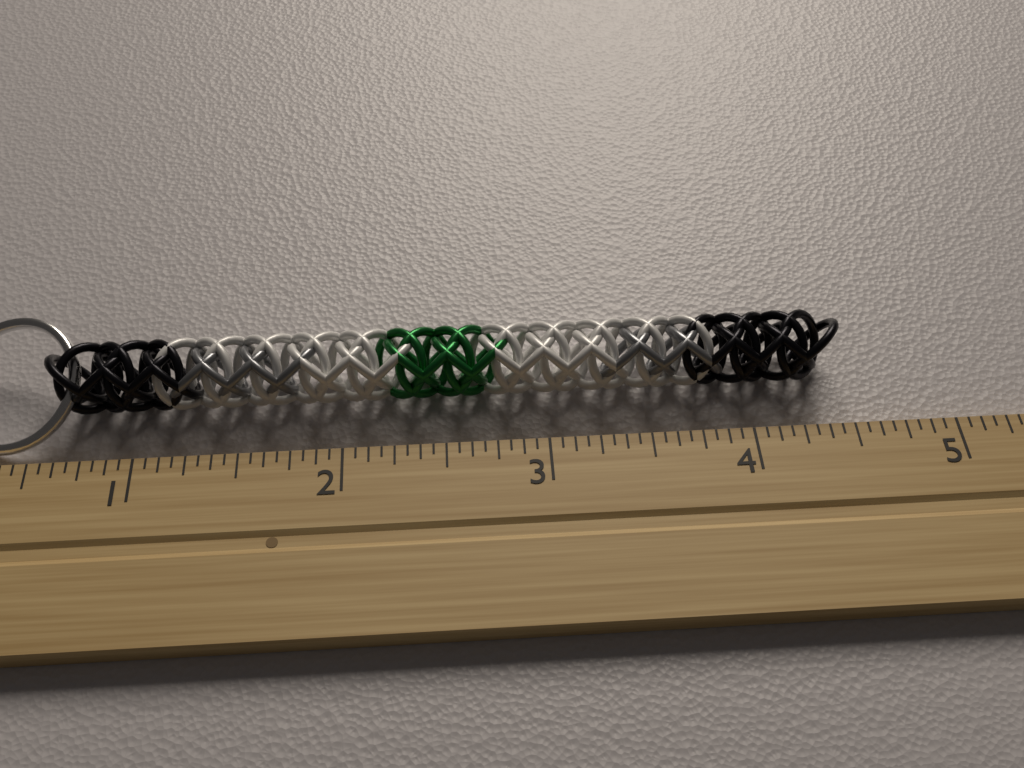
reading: 4.5000 inch
